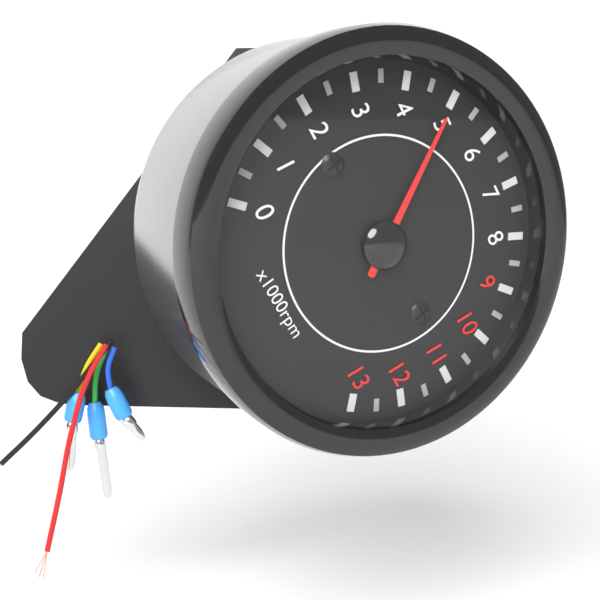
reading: 5.0 x1000rpm
